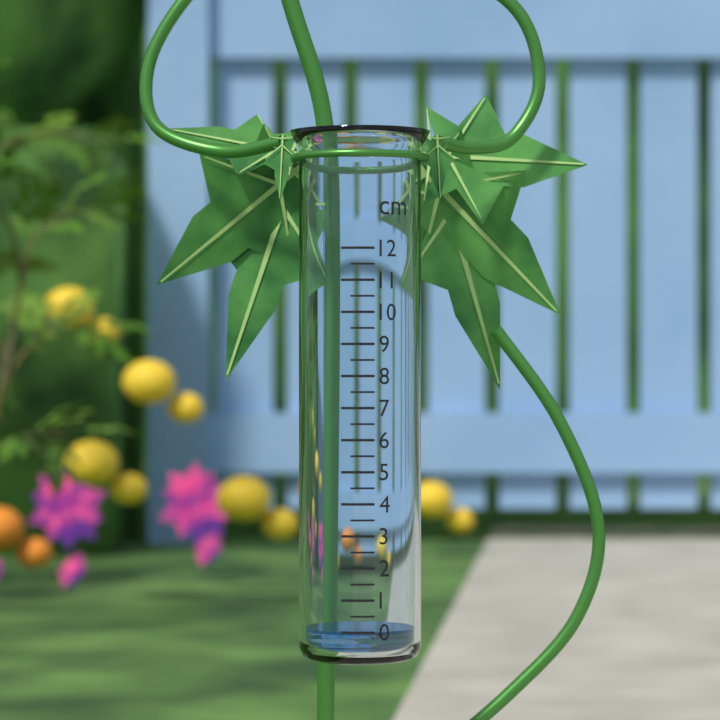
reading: 0.0 cm
